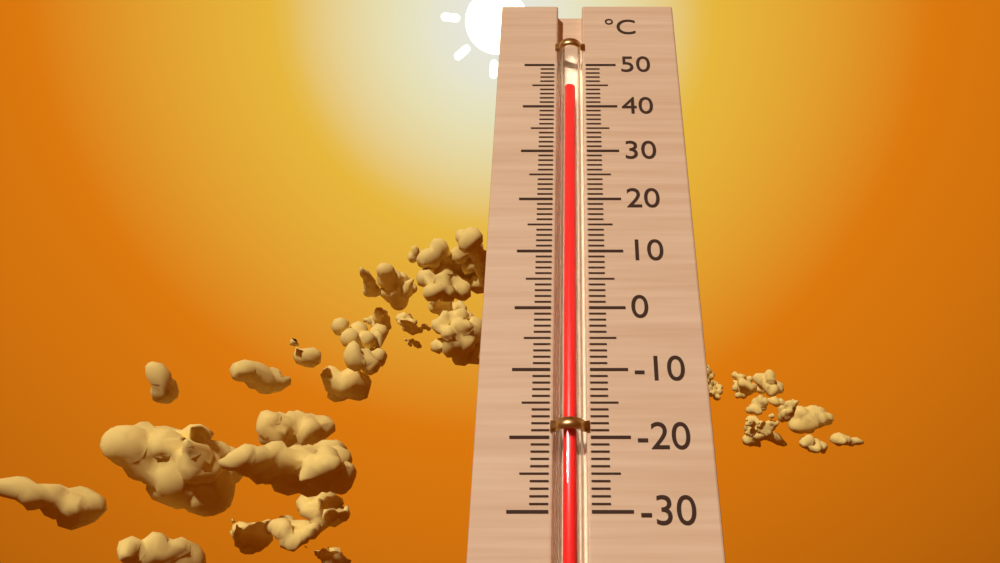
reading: 45 °C
